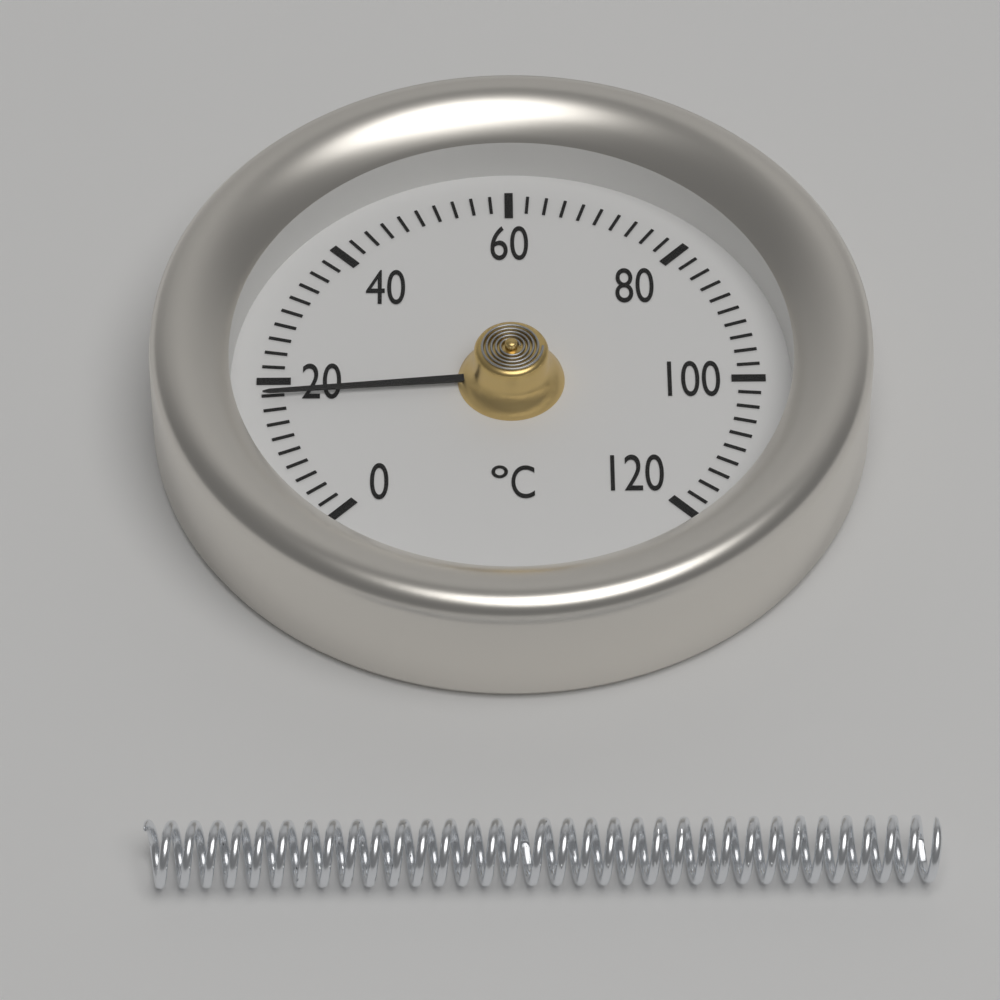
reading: 18 °C
